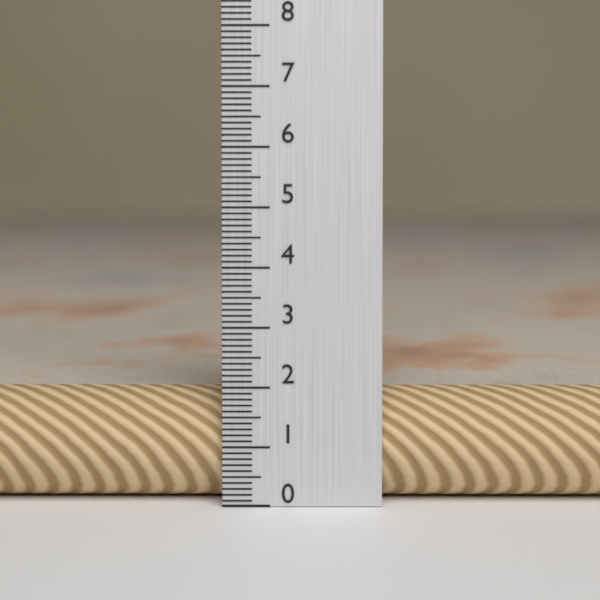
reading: 1.9 (no unit)
